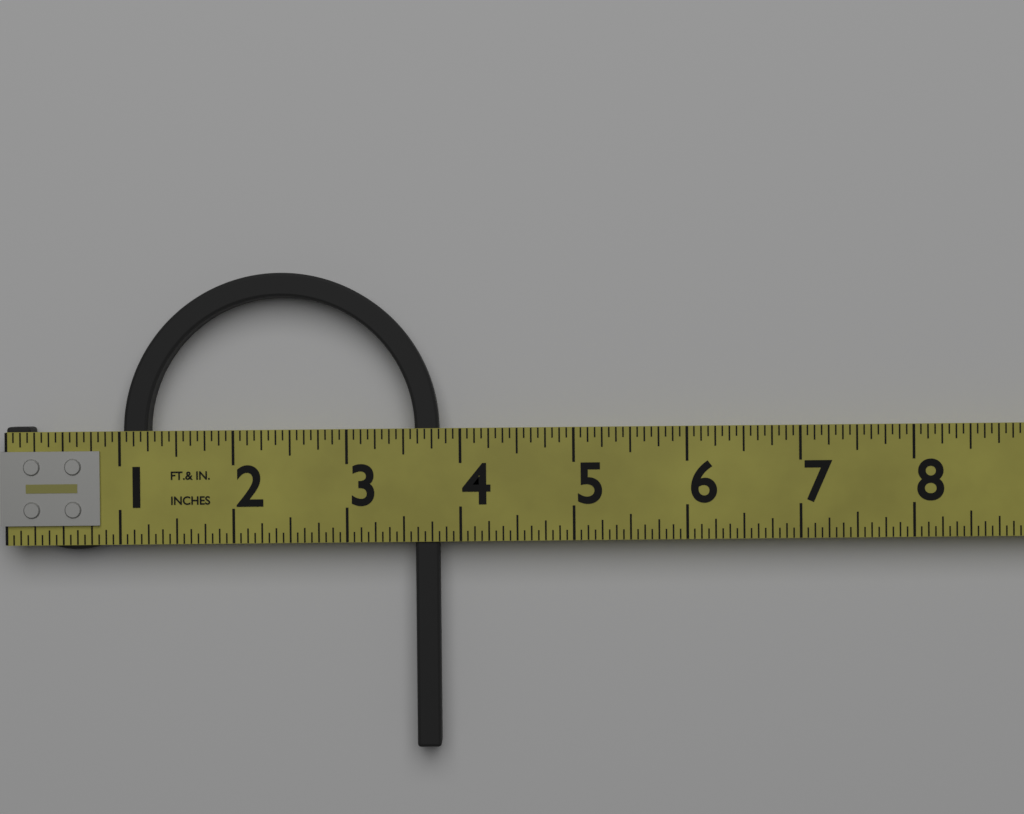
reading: 3.8125 in
